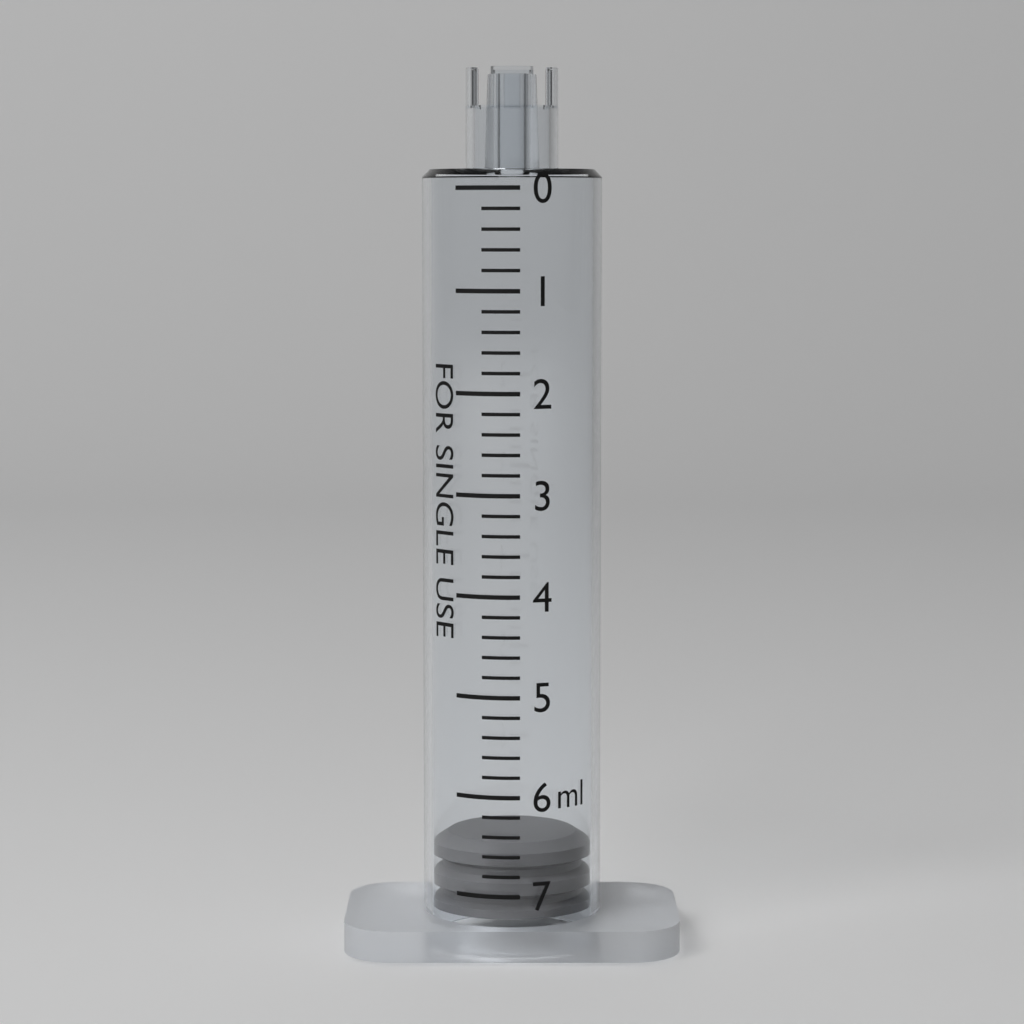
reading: 6.5 ml
